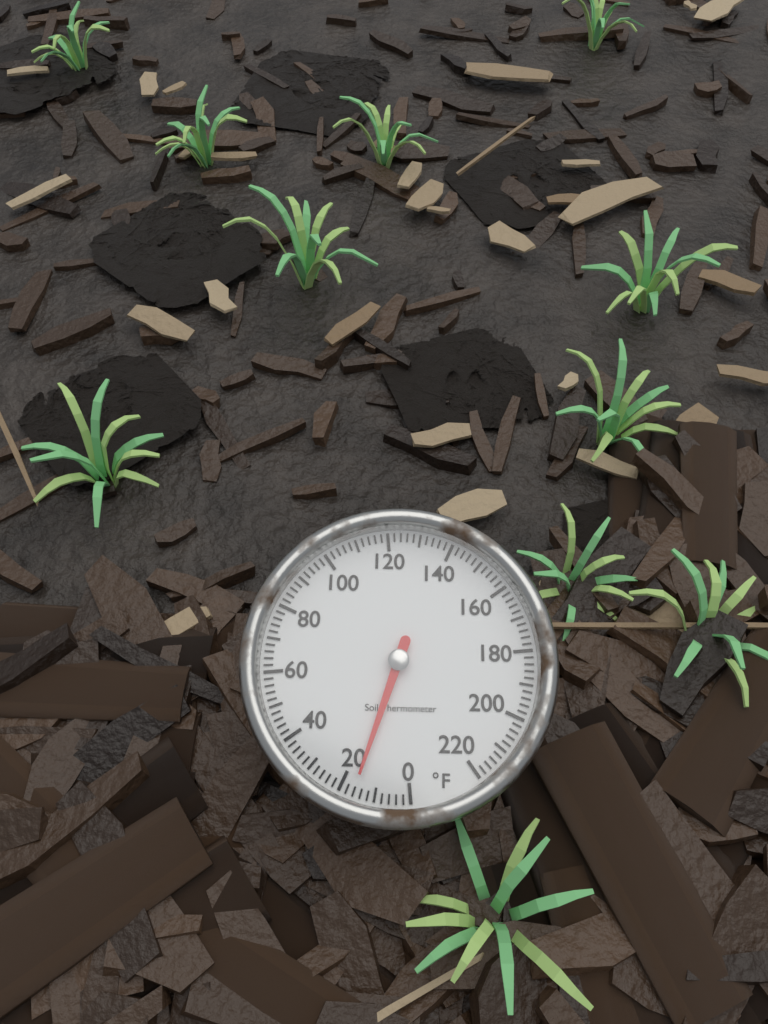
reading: 16 °F
